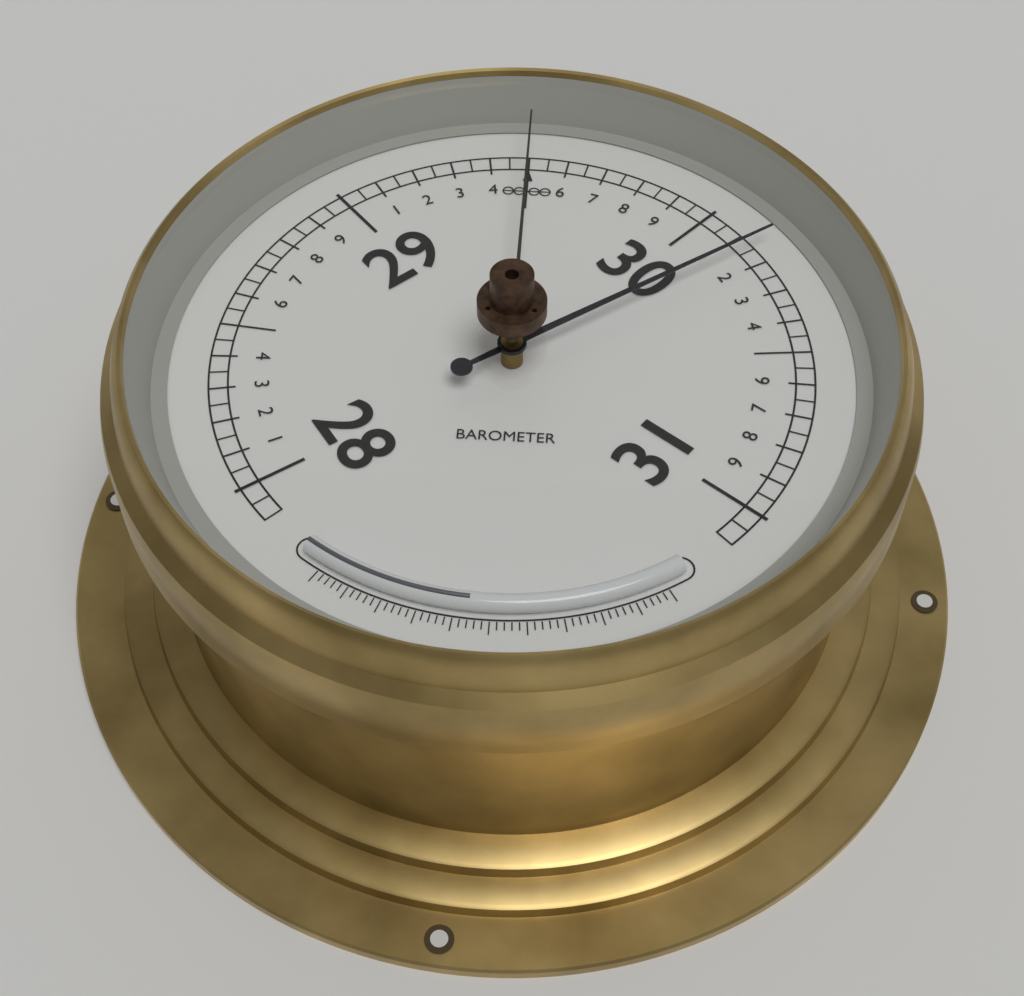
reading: 30.15 (no unit)
